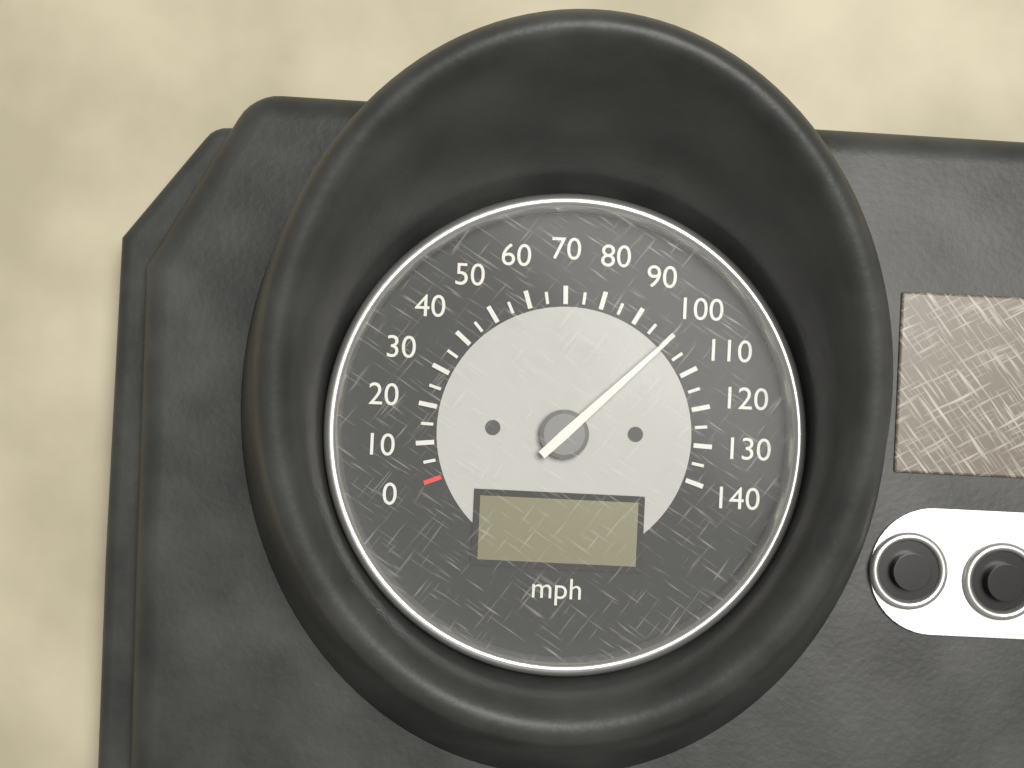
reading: 100 mph
